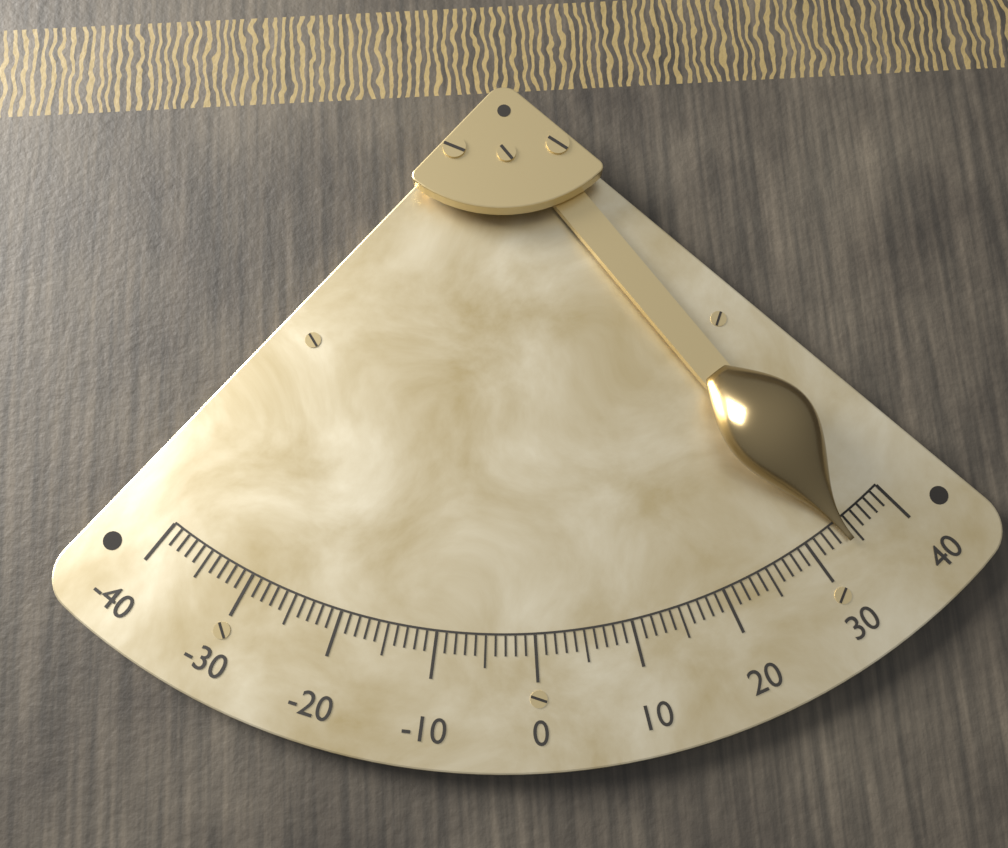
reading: 34 (no unit)
